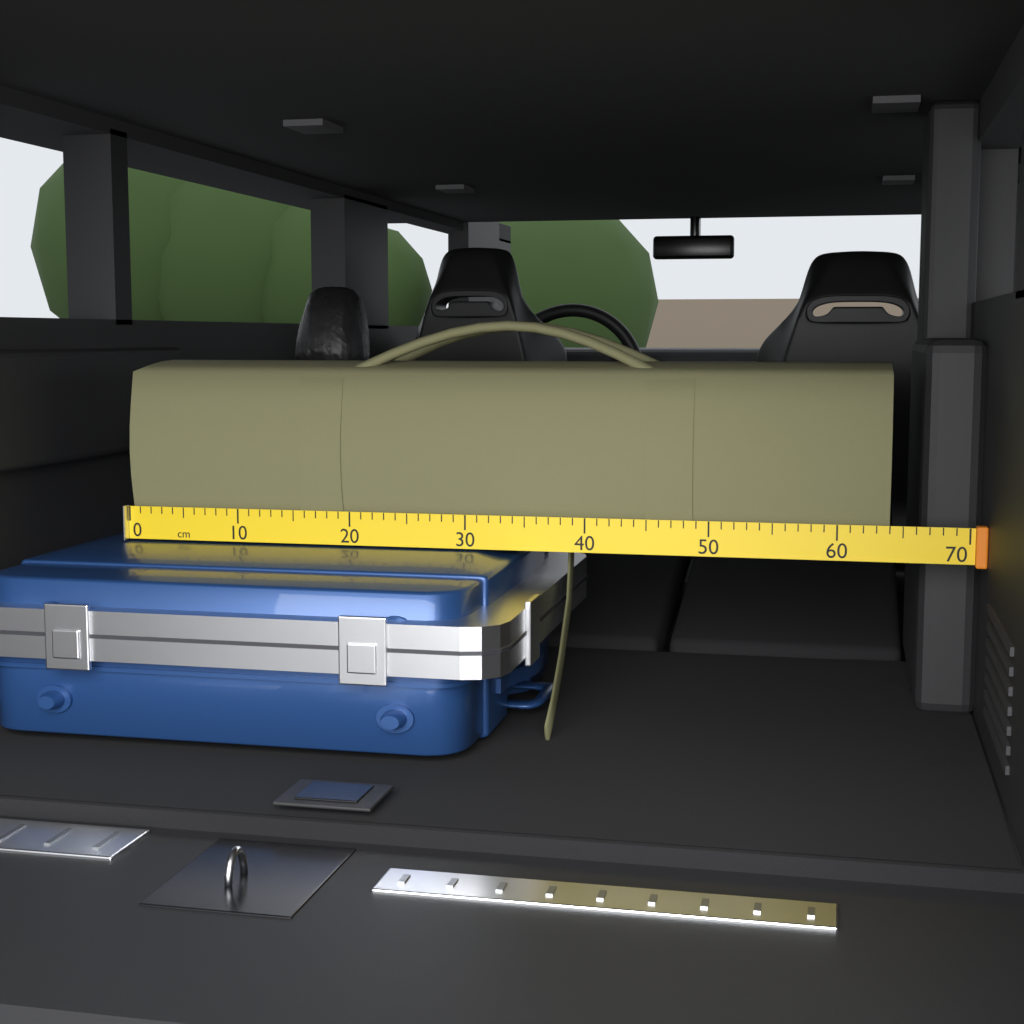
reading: 64 cm
